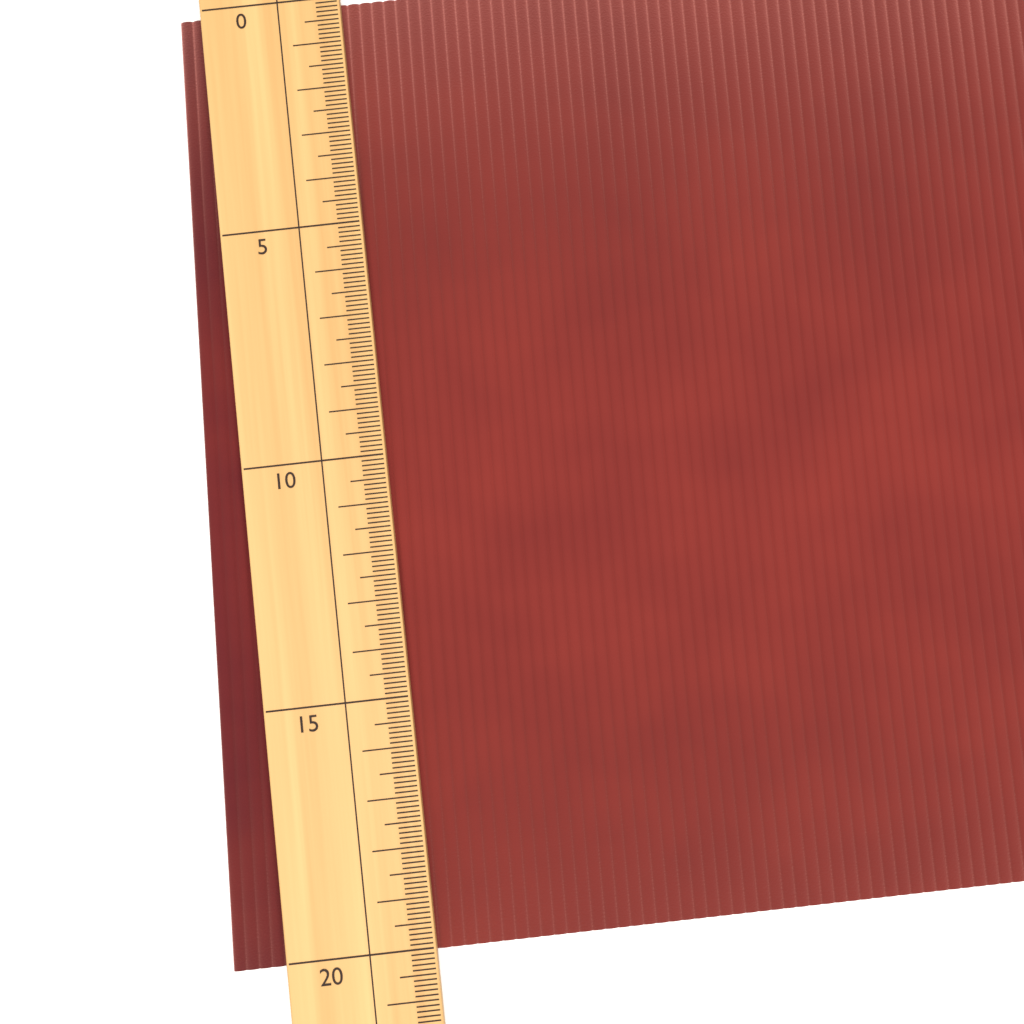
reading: 20.1 (no unit)
